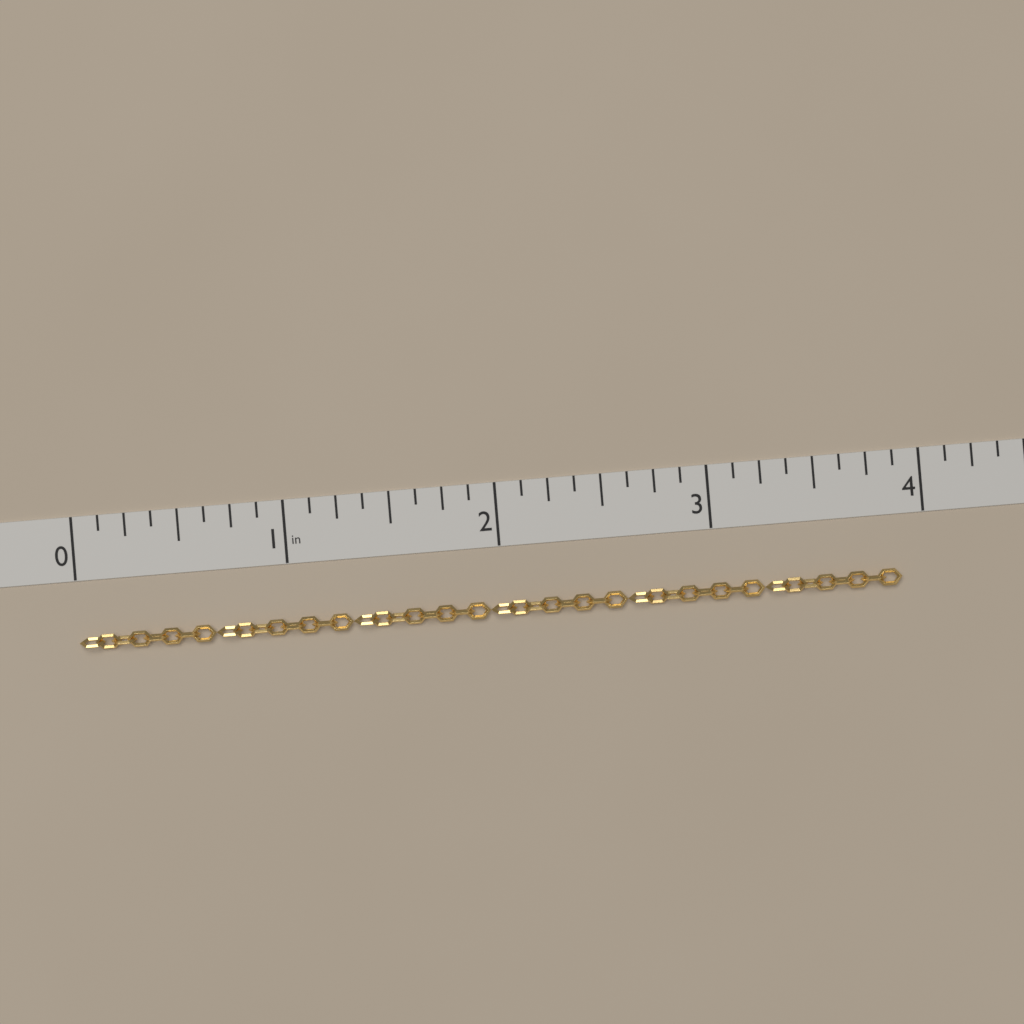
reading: 3.875 in
